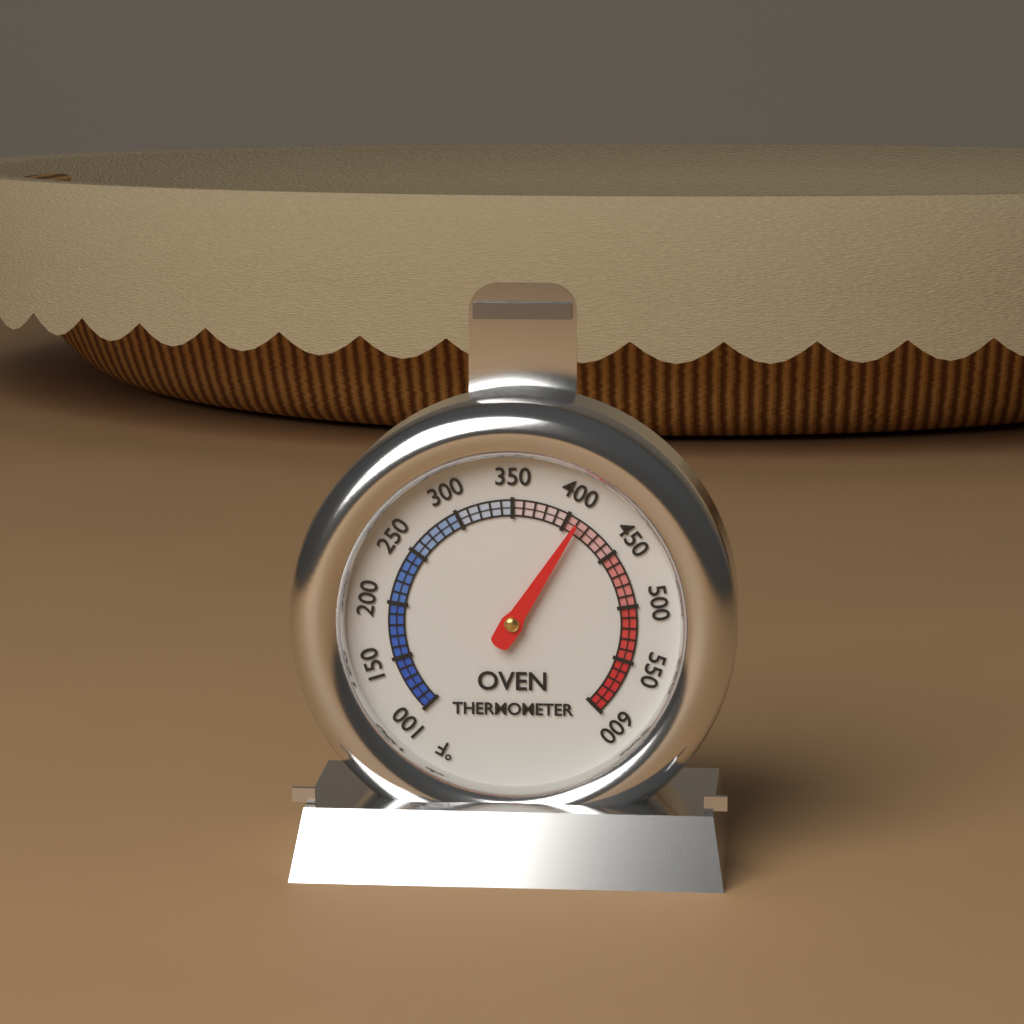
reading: 410 °F
